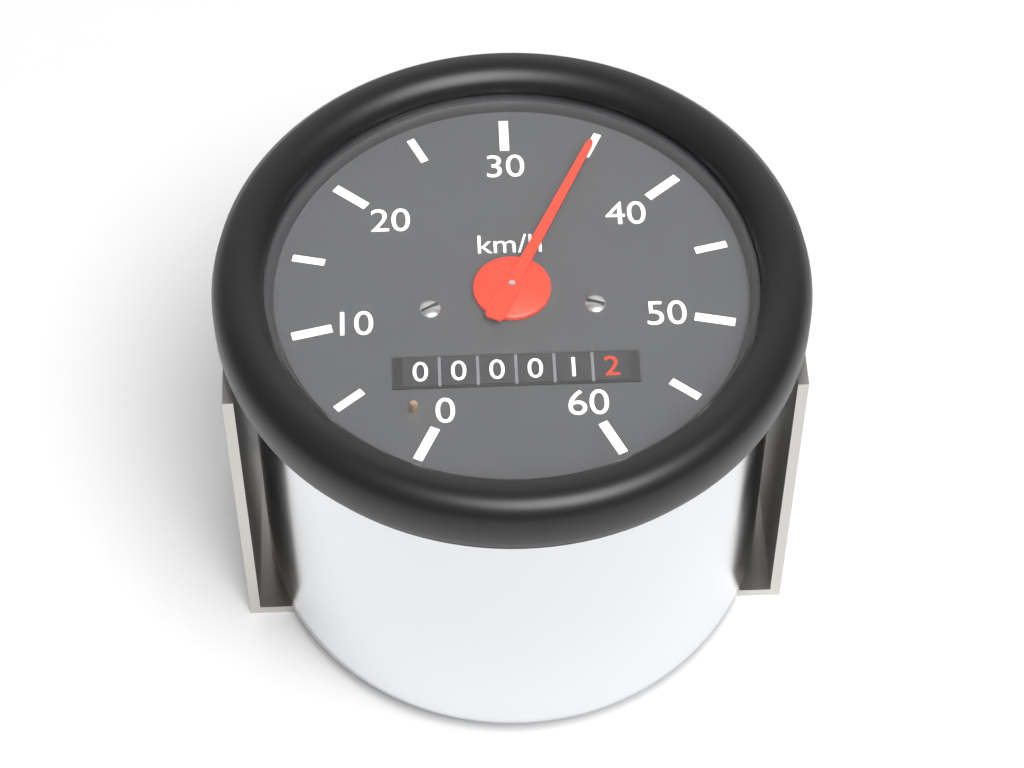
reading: 35 km/h
